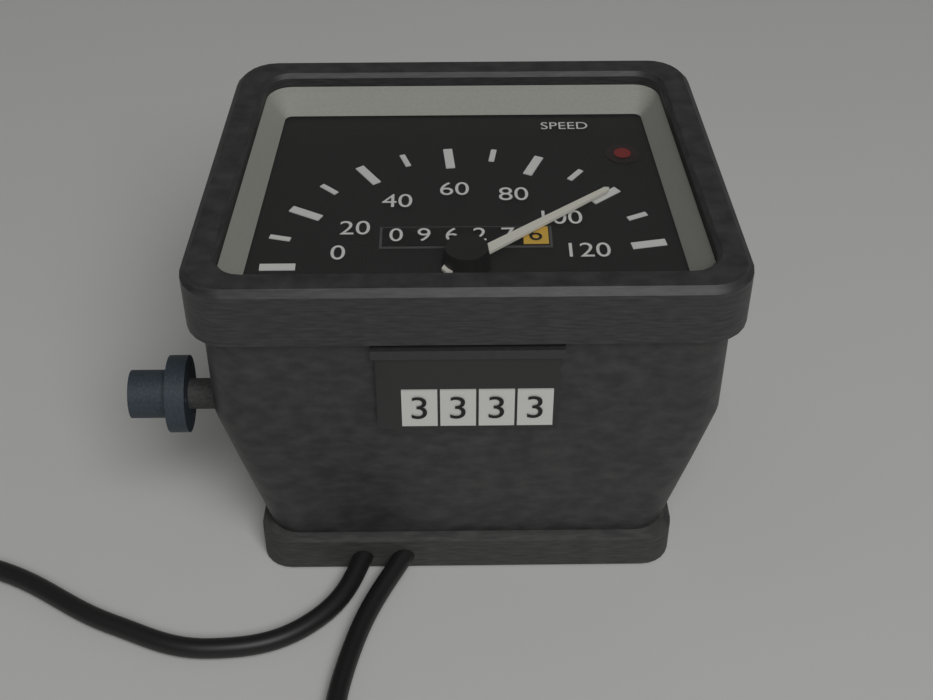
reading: 100 (no unit)
